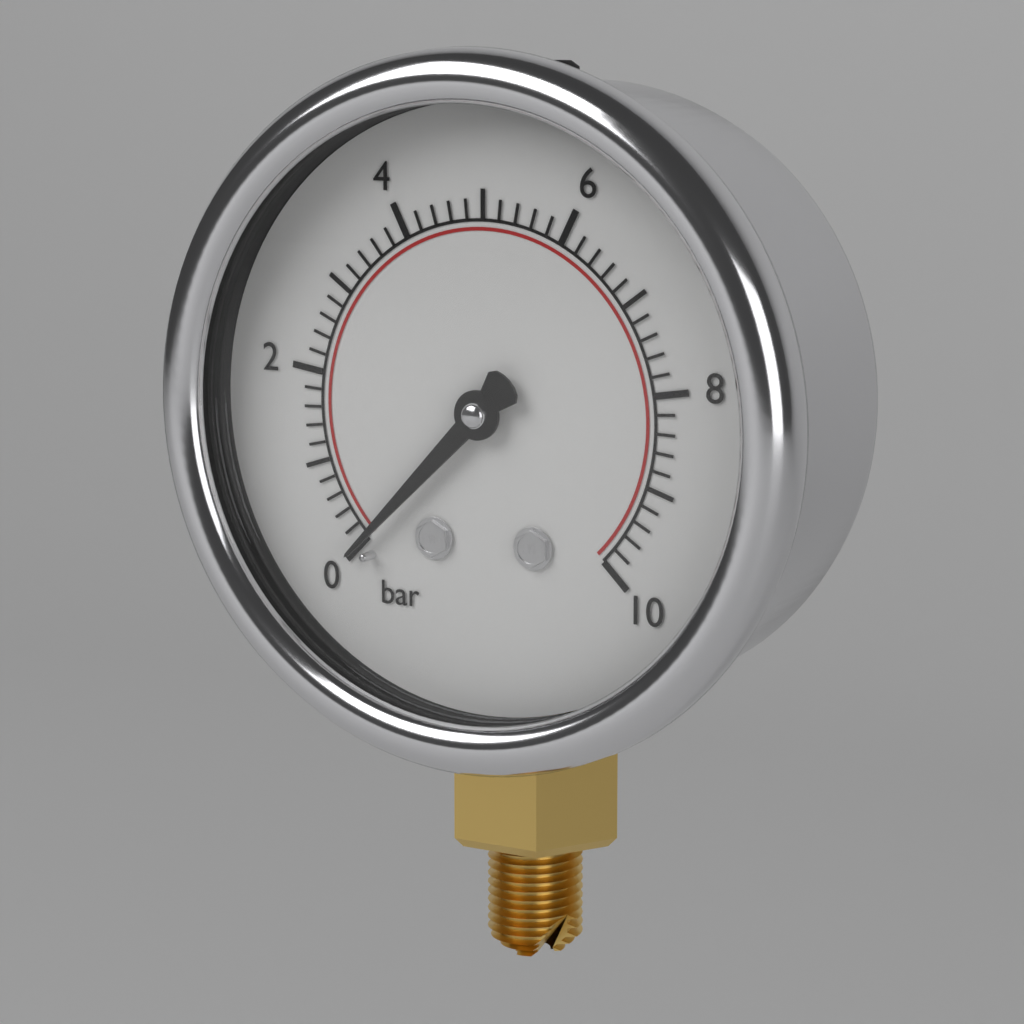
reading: 0.0 bar
